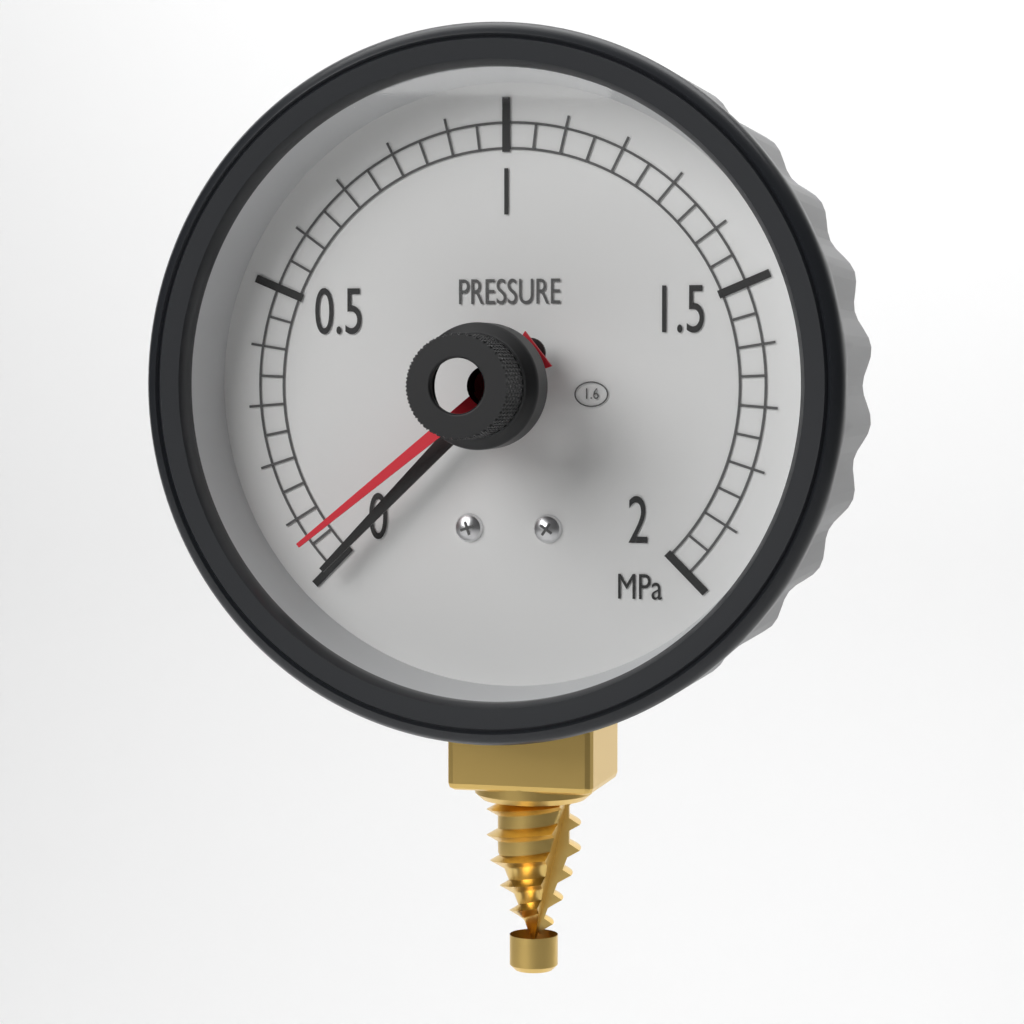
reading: 0.00 MPa
